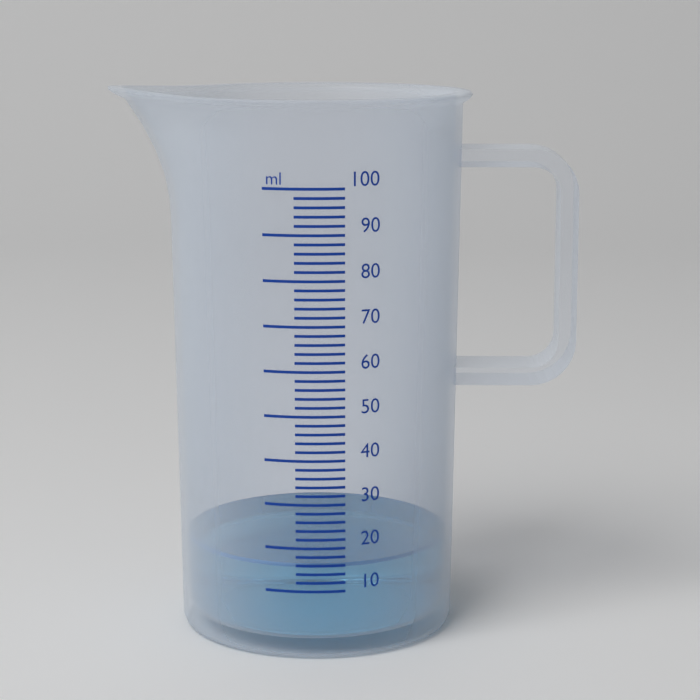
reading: 16 ml
